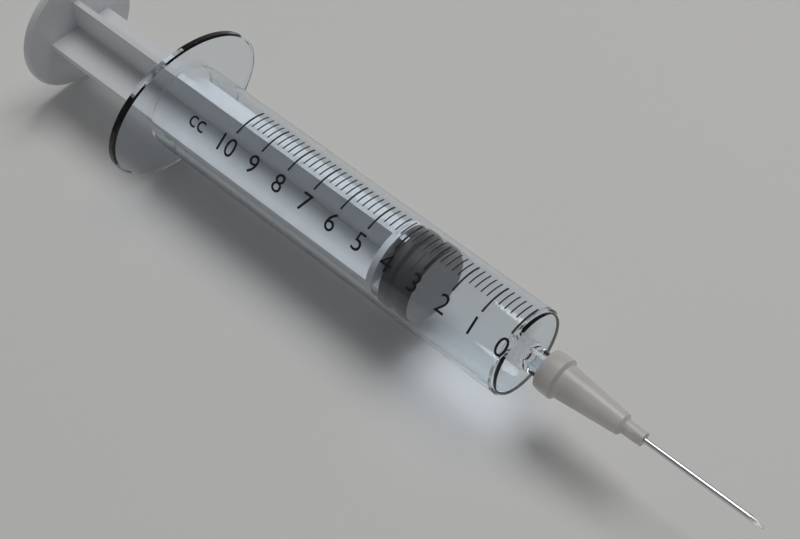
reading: 3.0 cc
